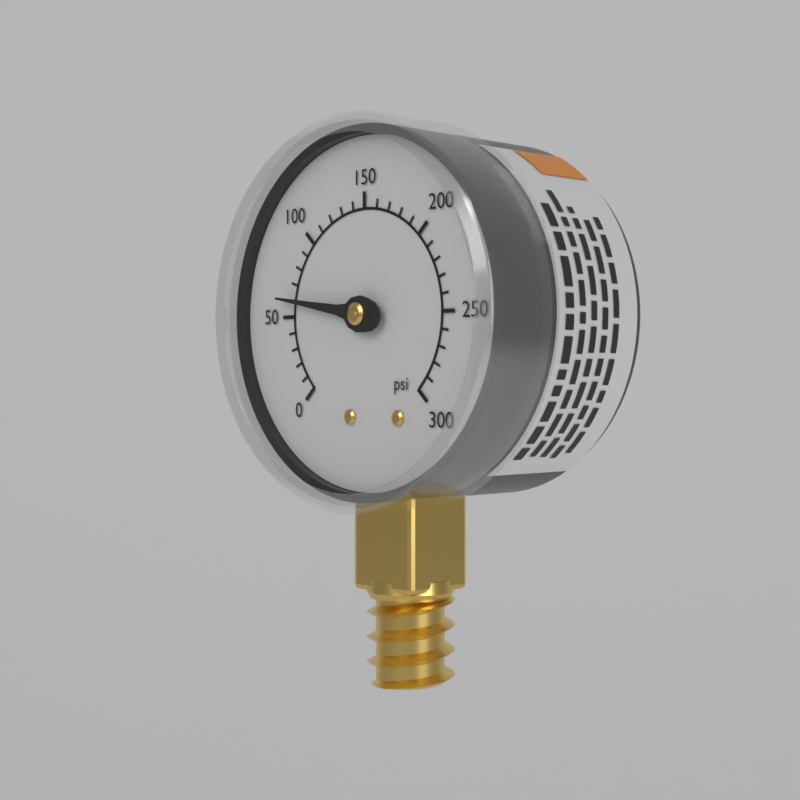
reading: 60 psi
